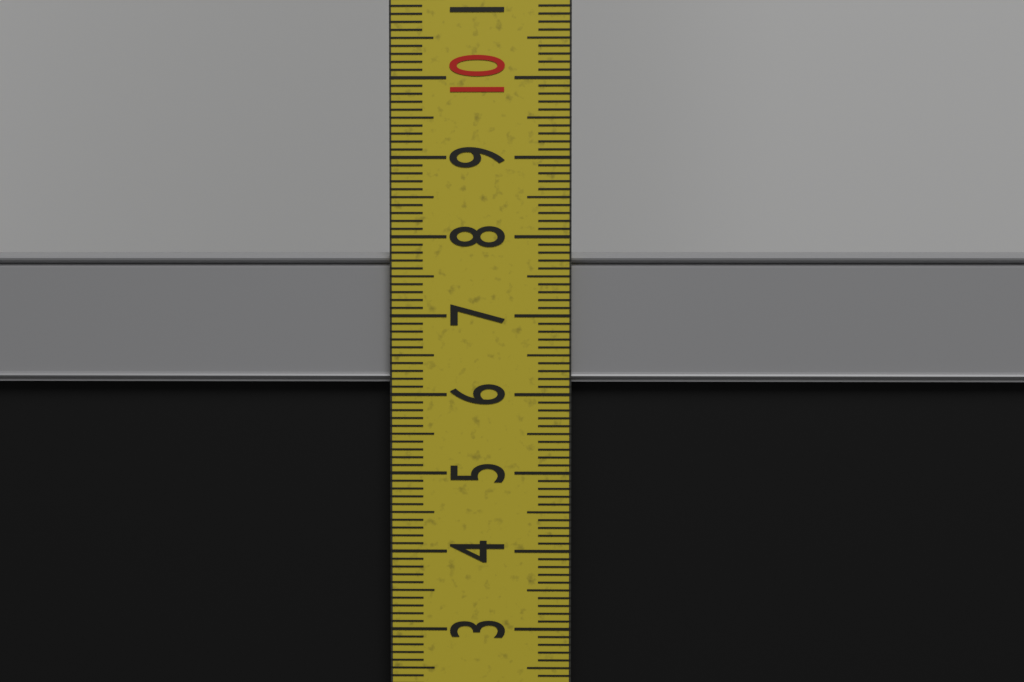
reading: 7.8 cm
